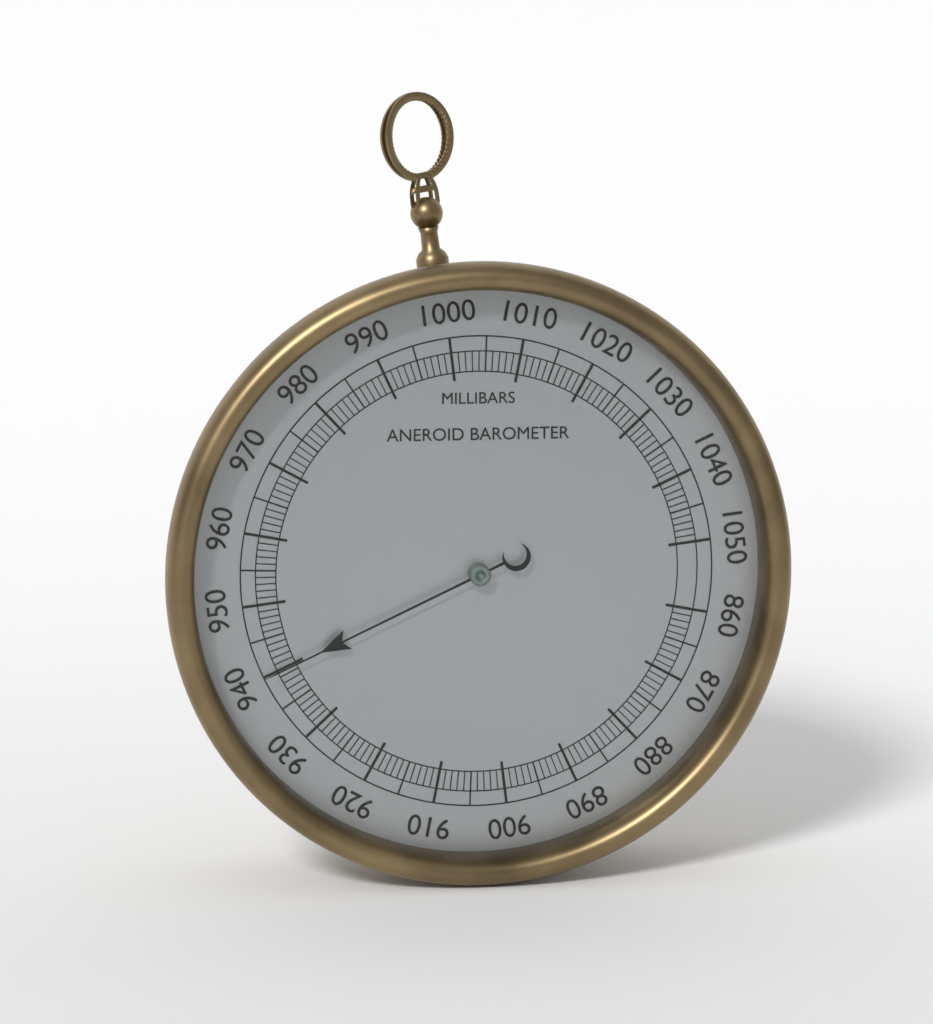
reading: 940 mbar
